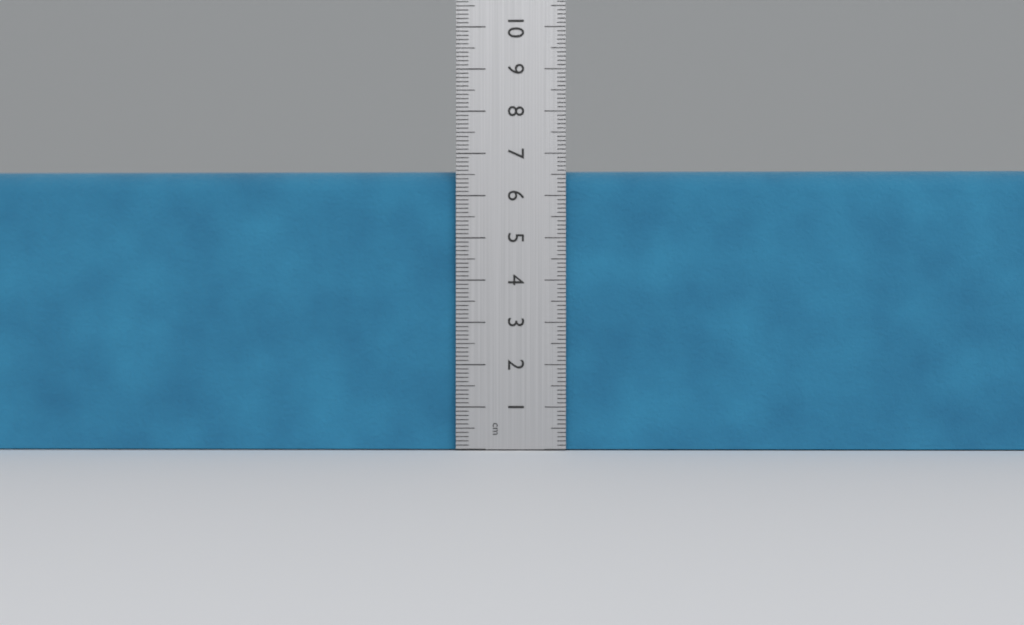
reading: 6.6 cm
